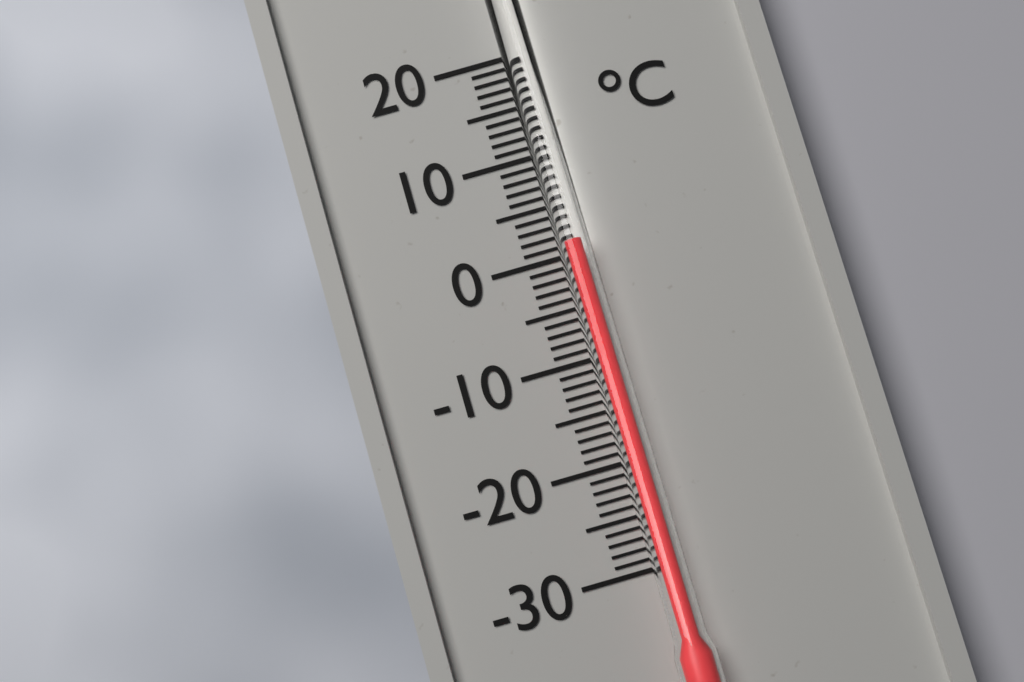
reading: 1 °C
